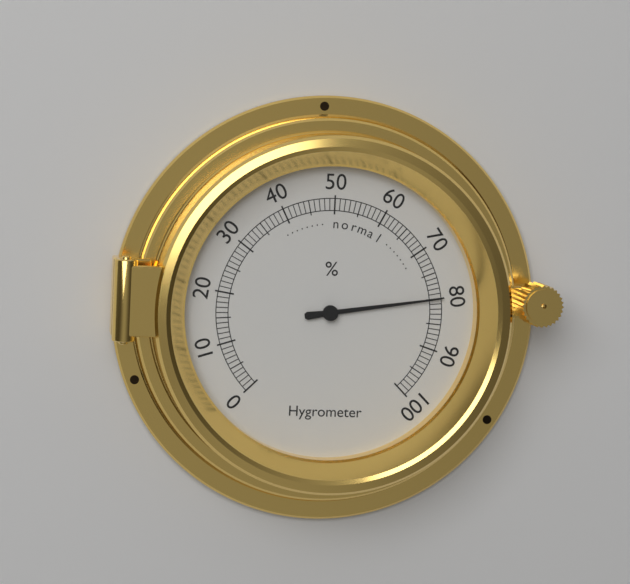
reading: 80 %
